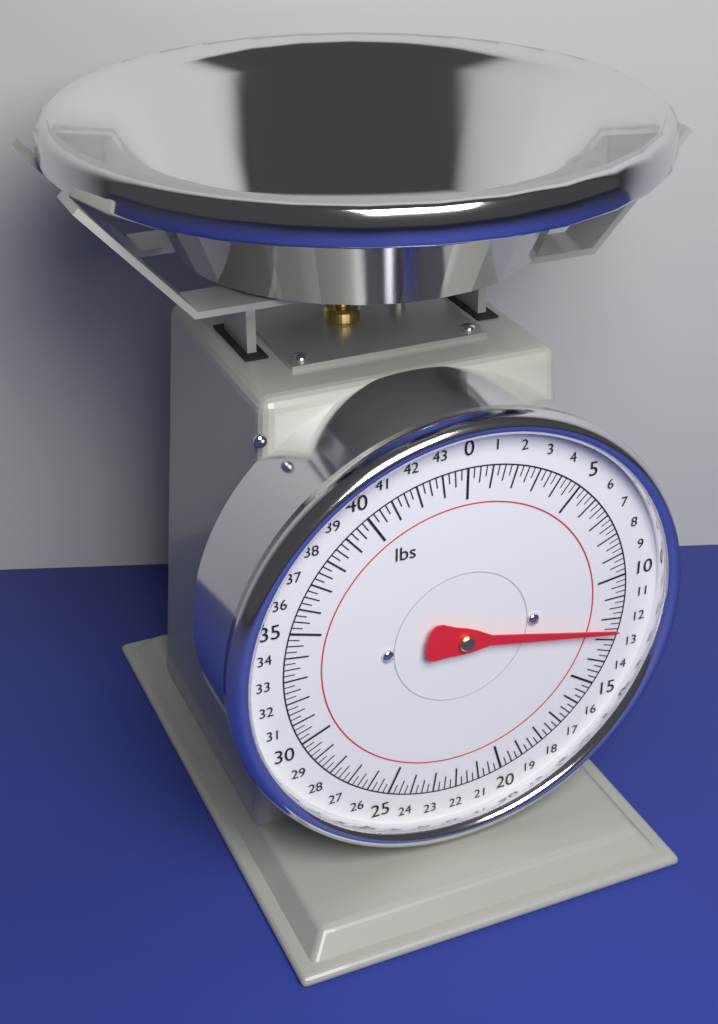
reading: 12.50 lbs
